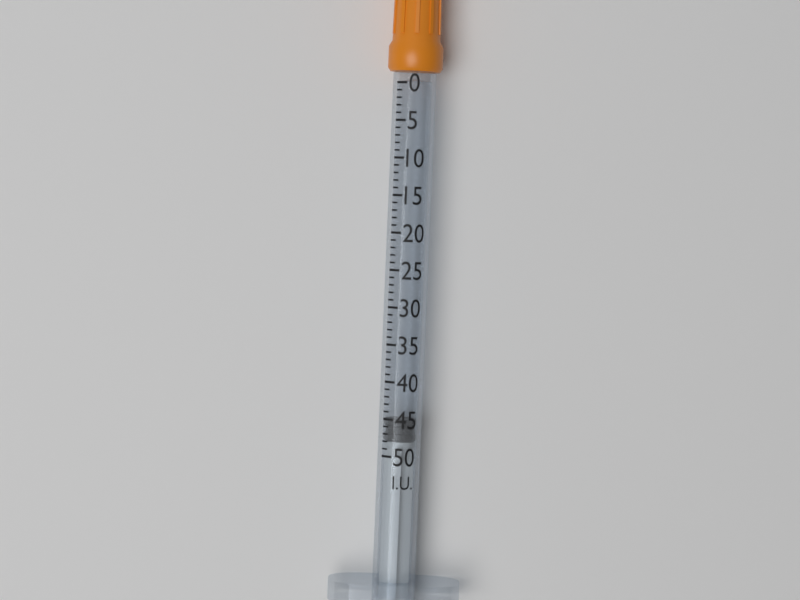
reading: 45 I.U.
